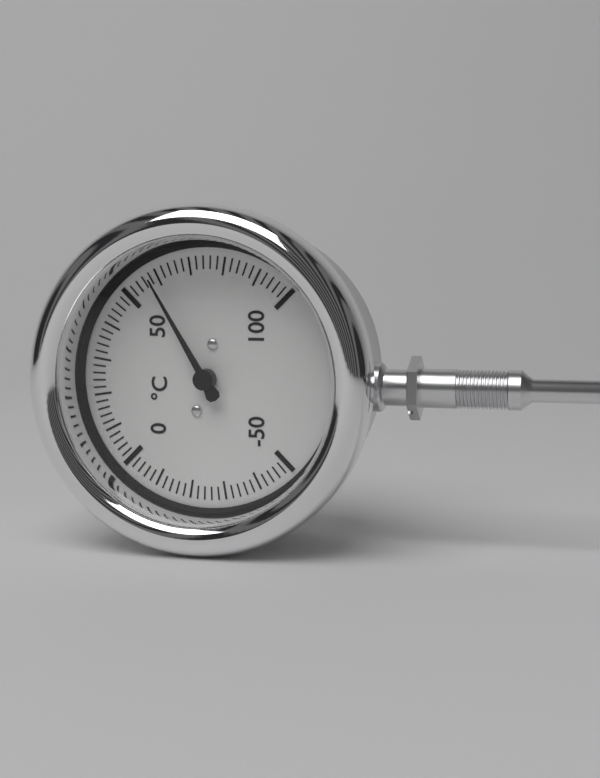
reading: 58 °C
